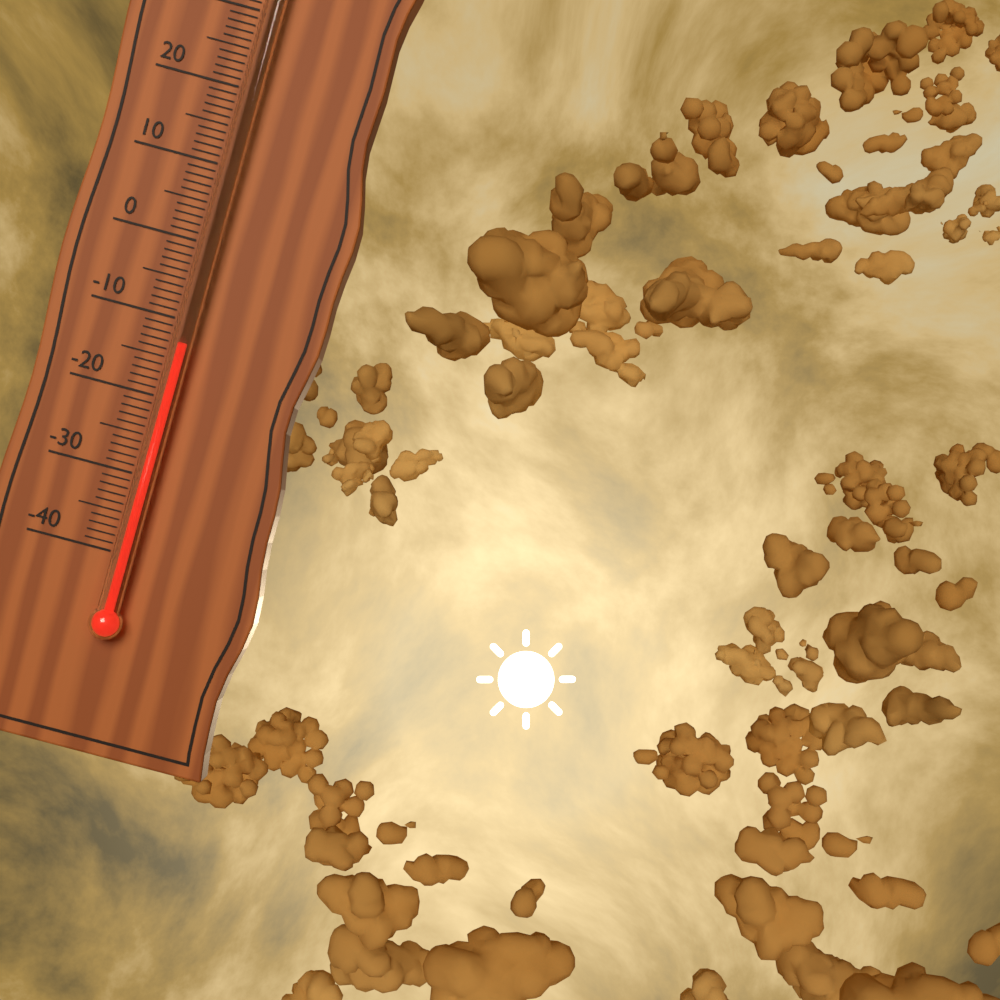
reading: -13 °C
